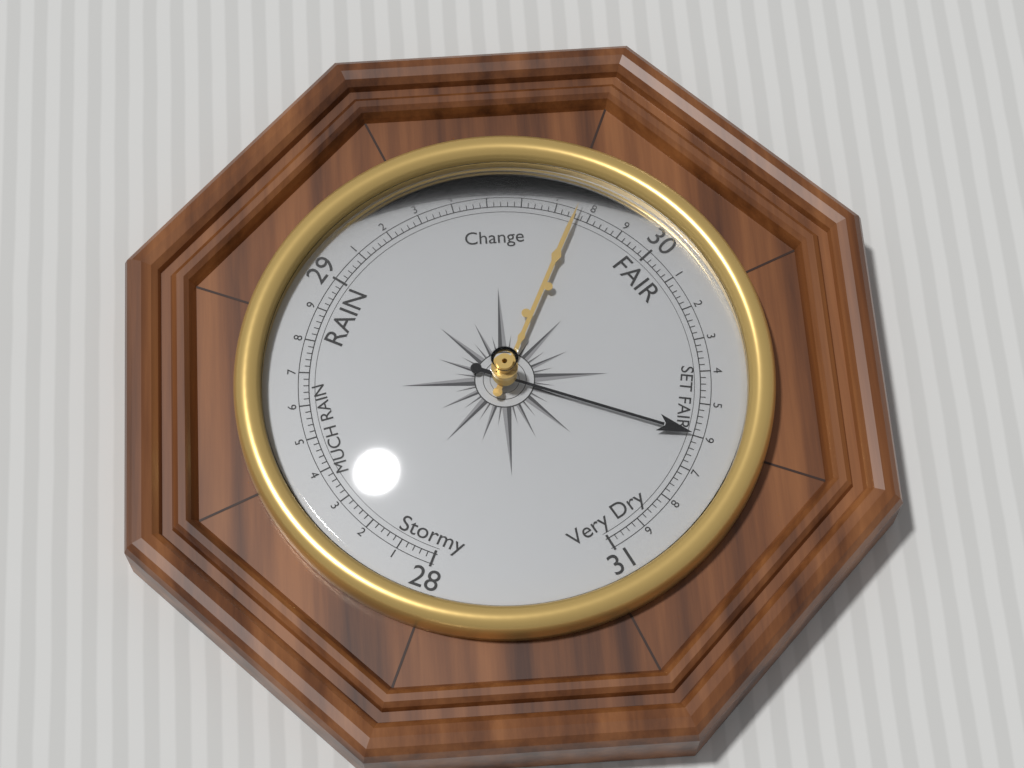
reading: 30.60 (no unit)
